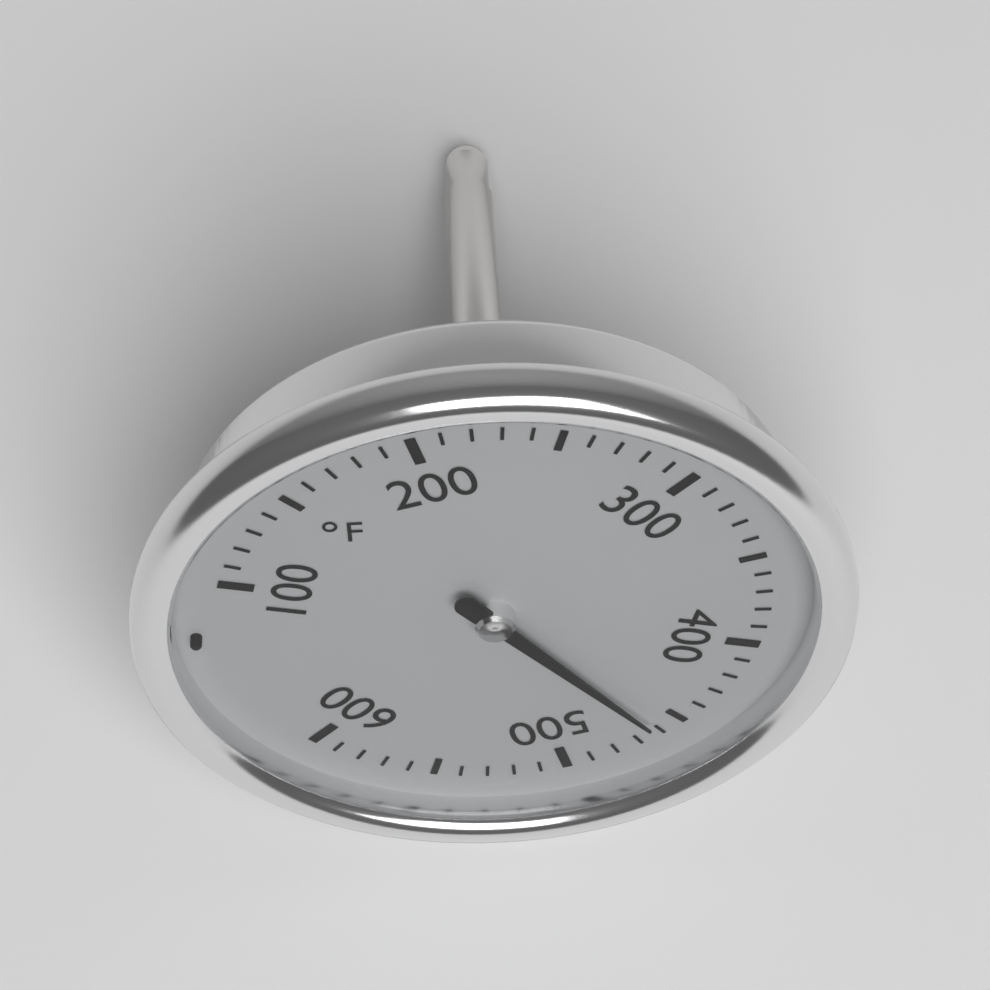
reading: 460 °F
